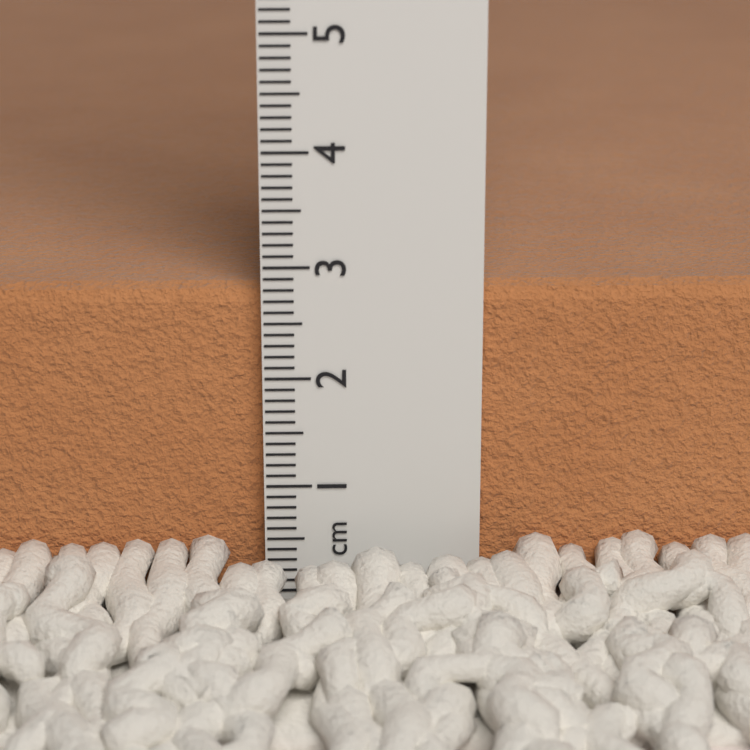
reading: 2.8 cm
